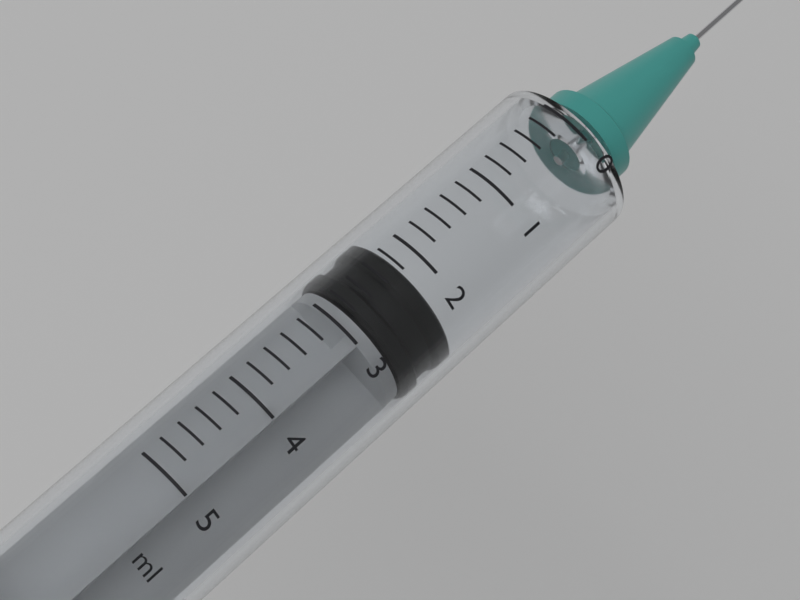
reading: 2.2 ml
